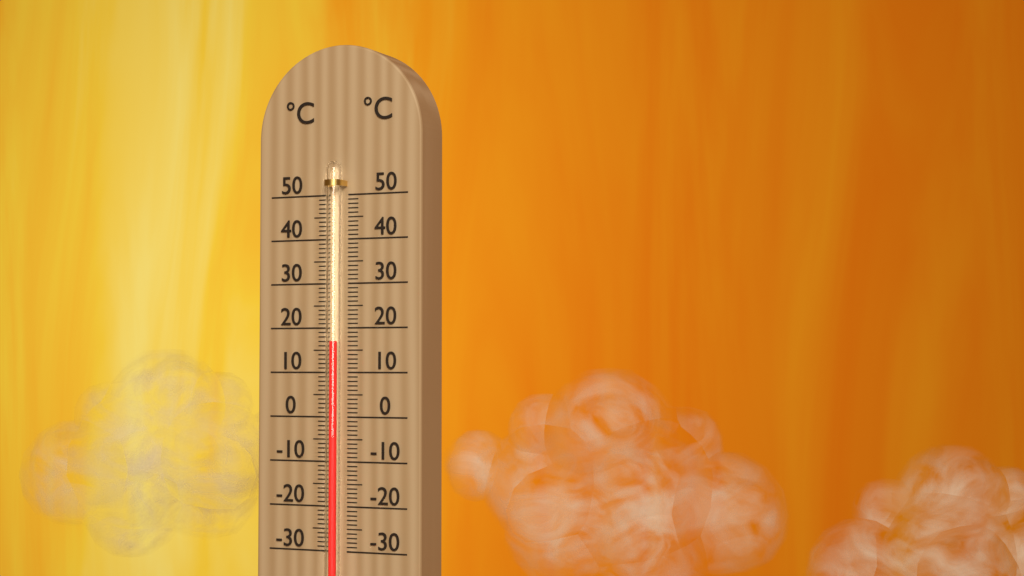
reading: 17 °C
